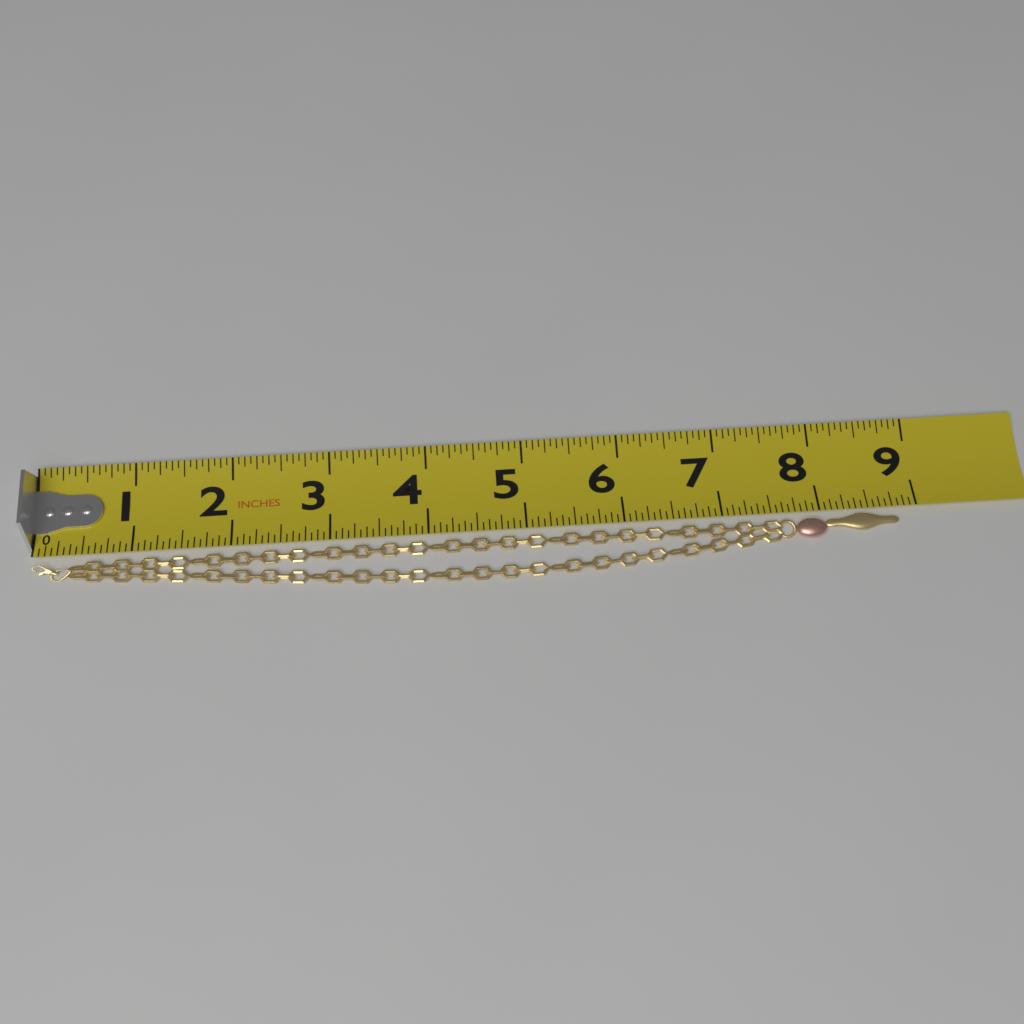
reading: 8.8125 in
